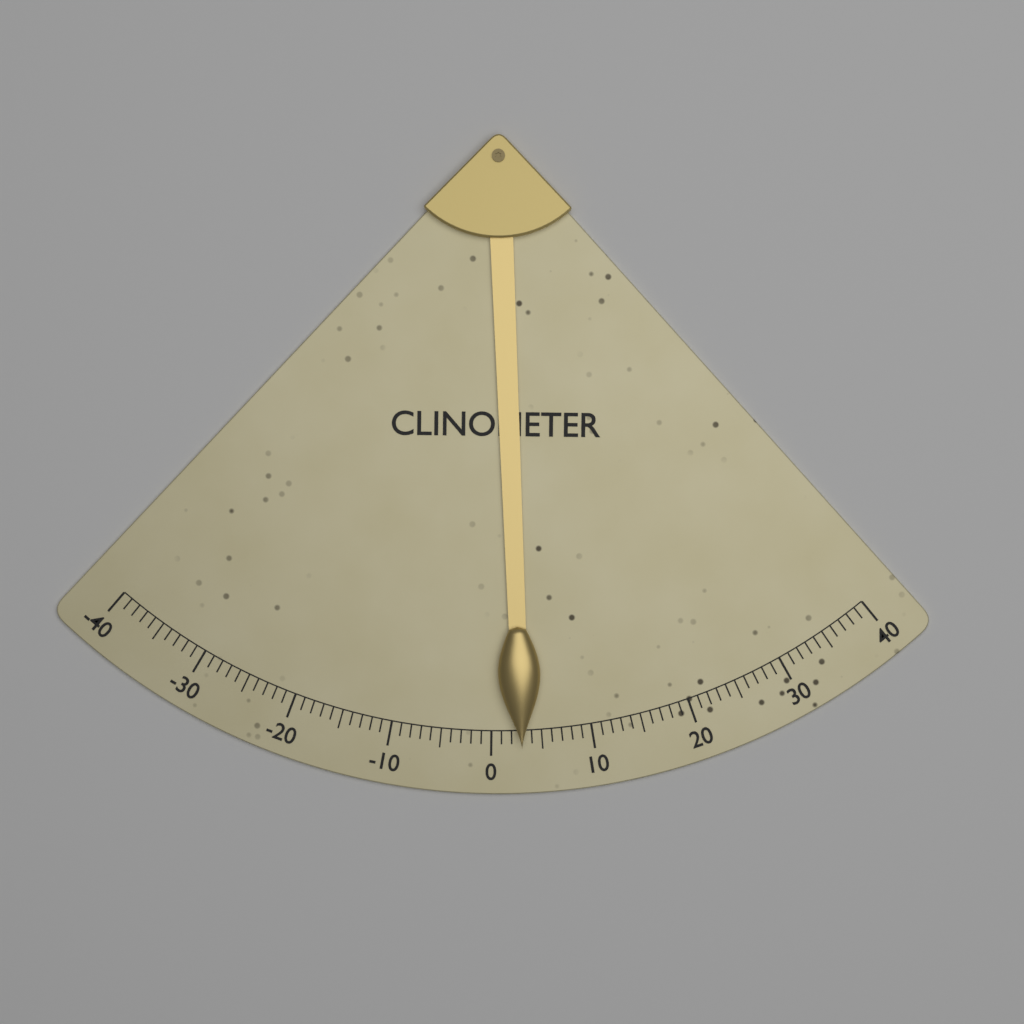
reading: 3 (no unit)
